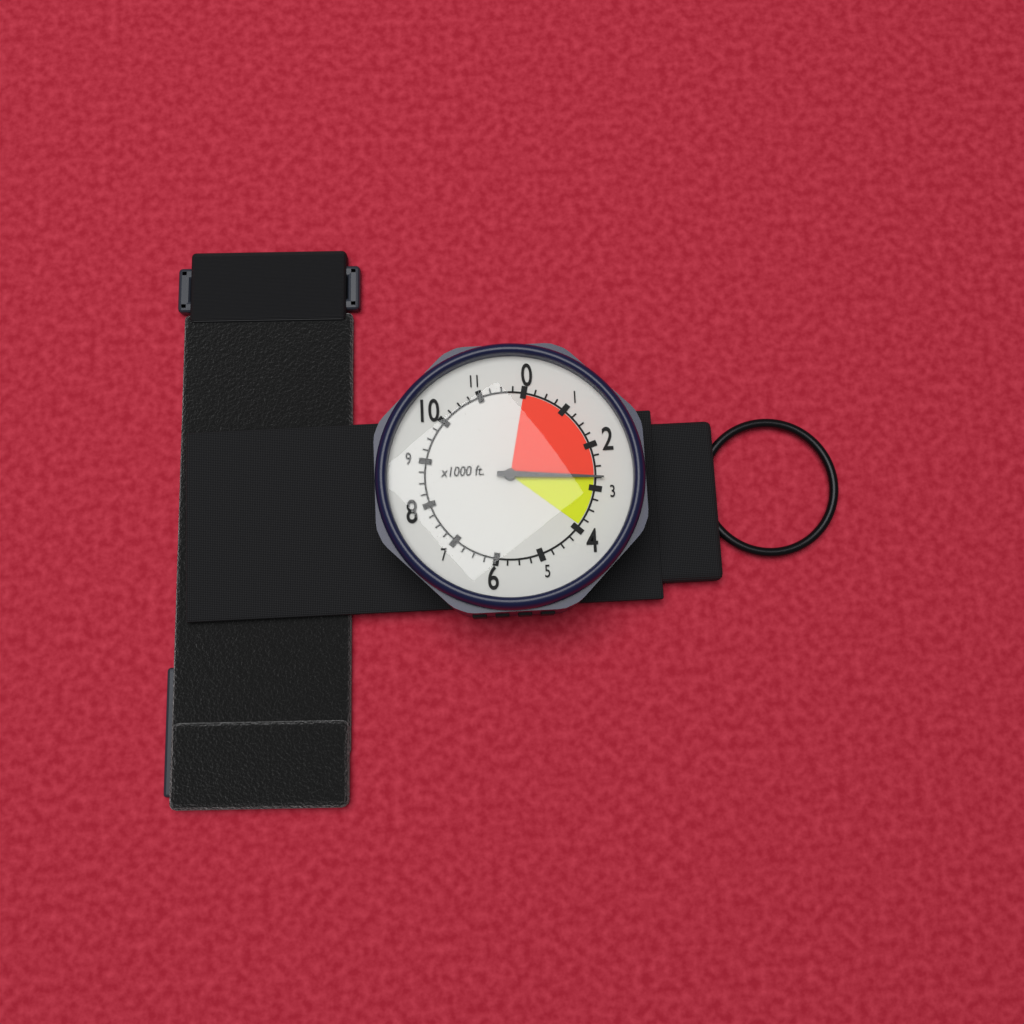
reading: 2750 ft
